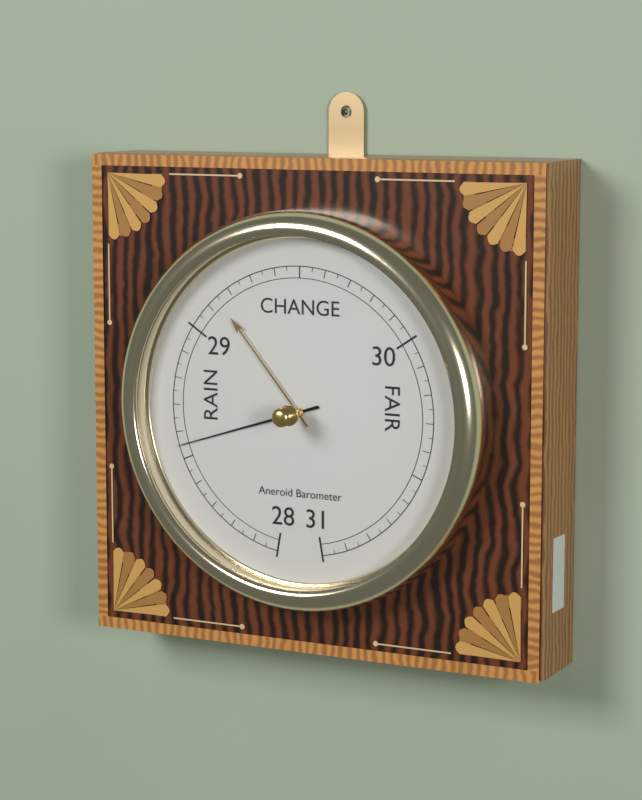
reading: 28.55 inHg
